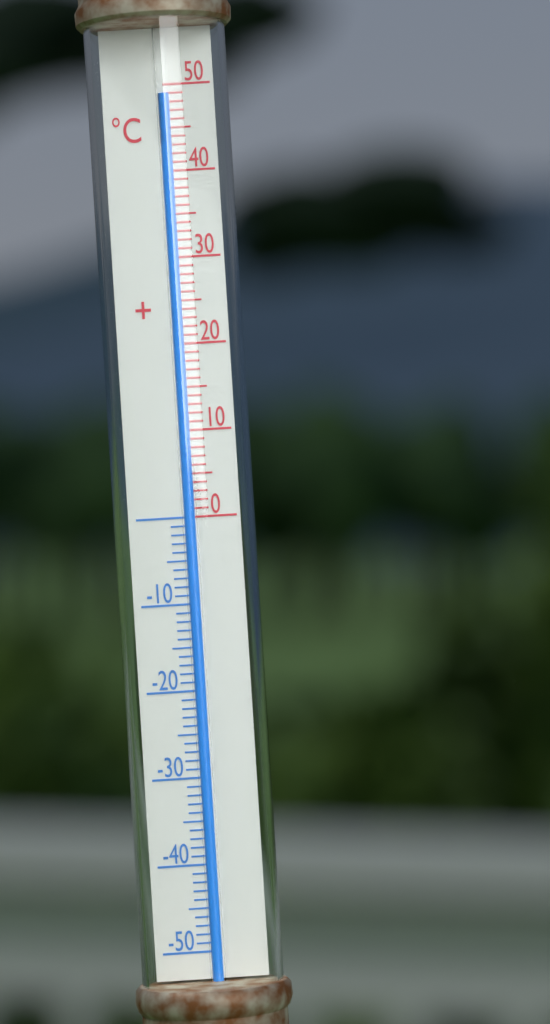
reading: 49 °C
